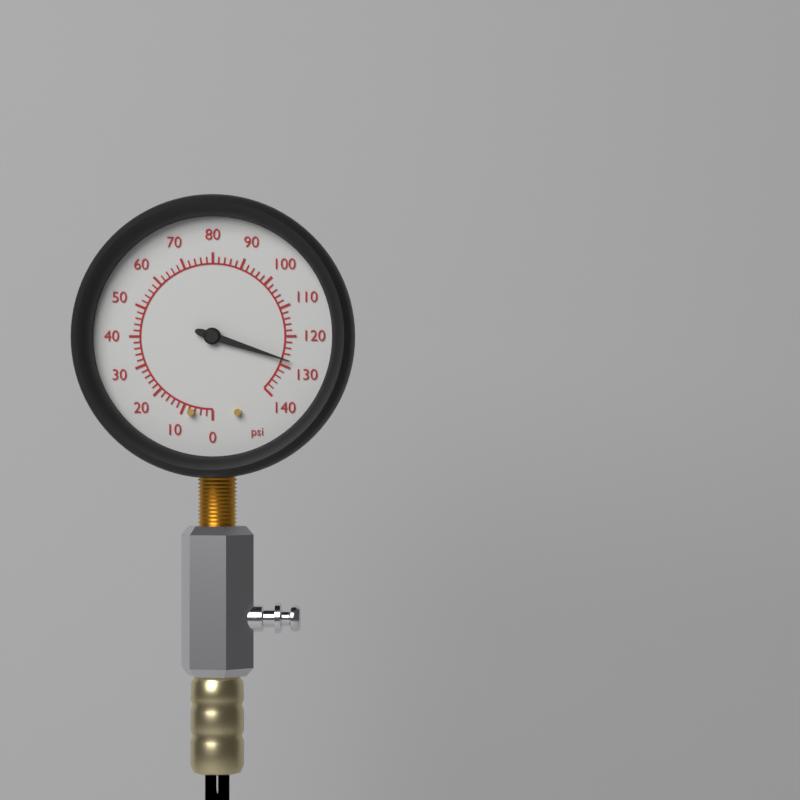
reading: 128 psi
